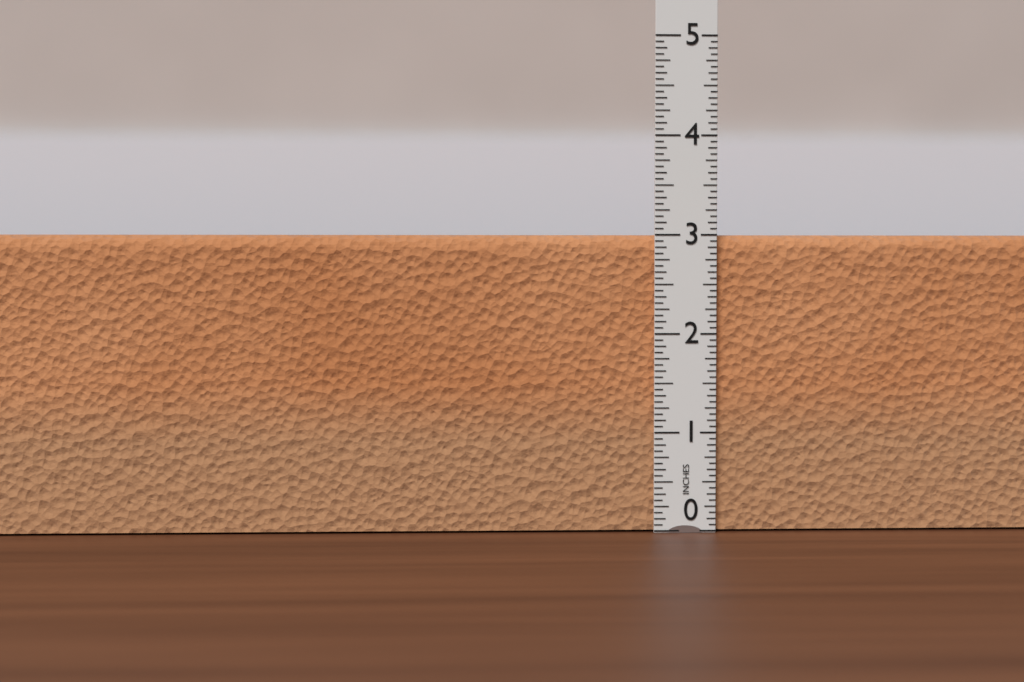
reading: 3.0000 in
